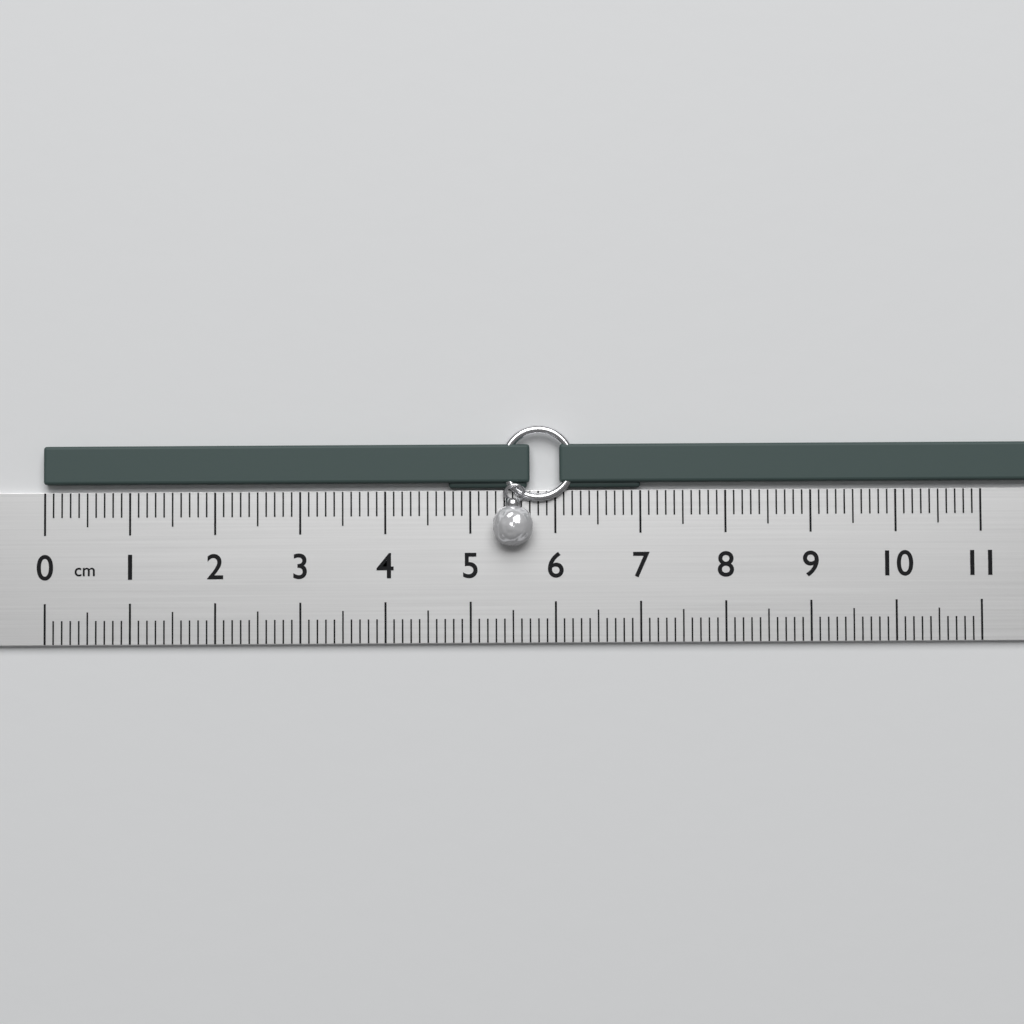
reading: 5.7 cm
